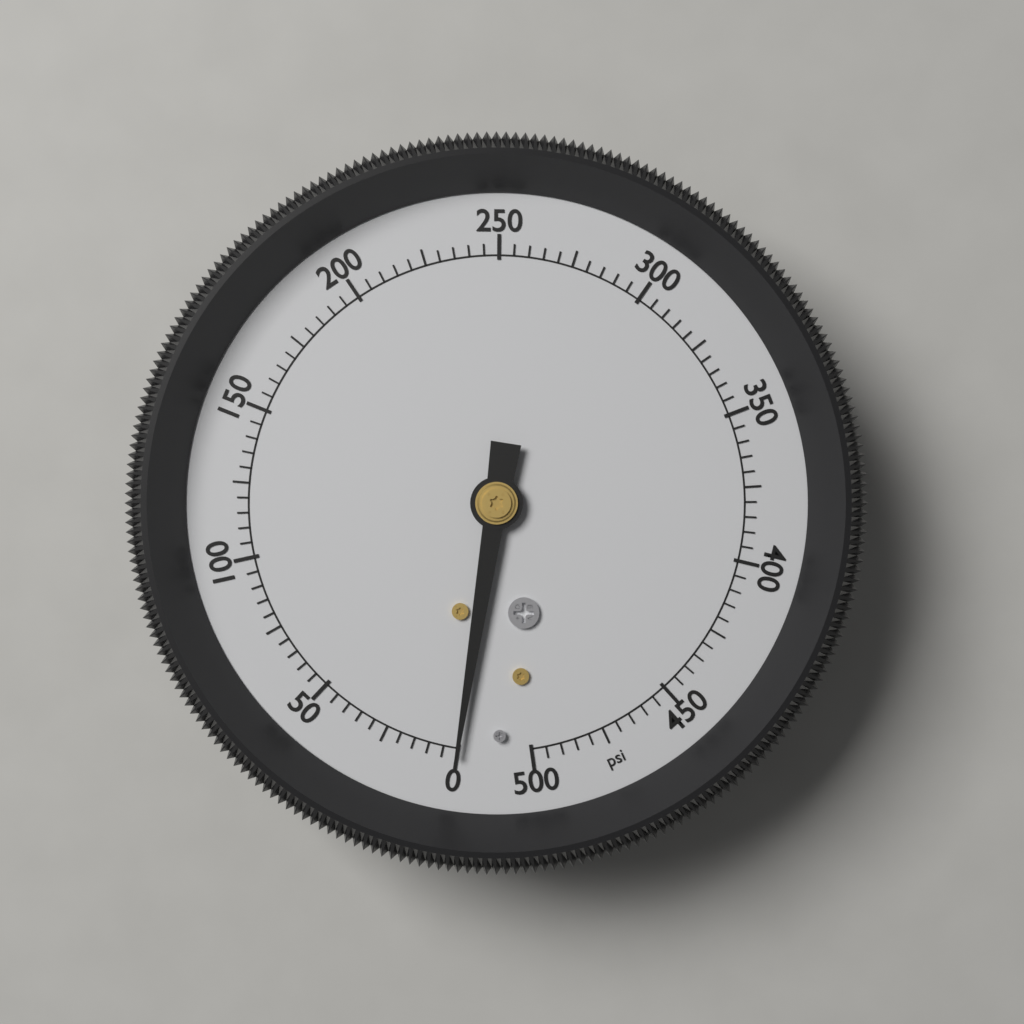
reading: 0 psi
